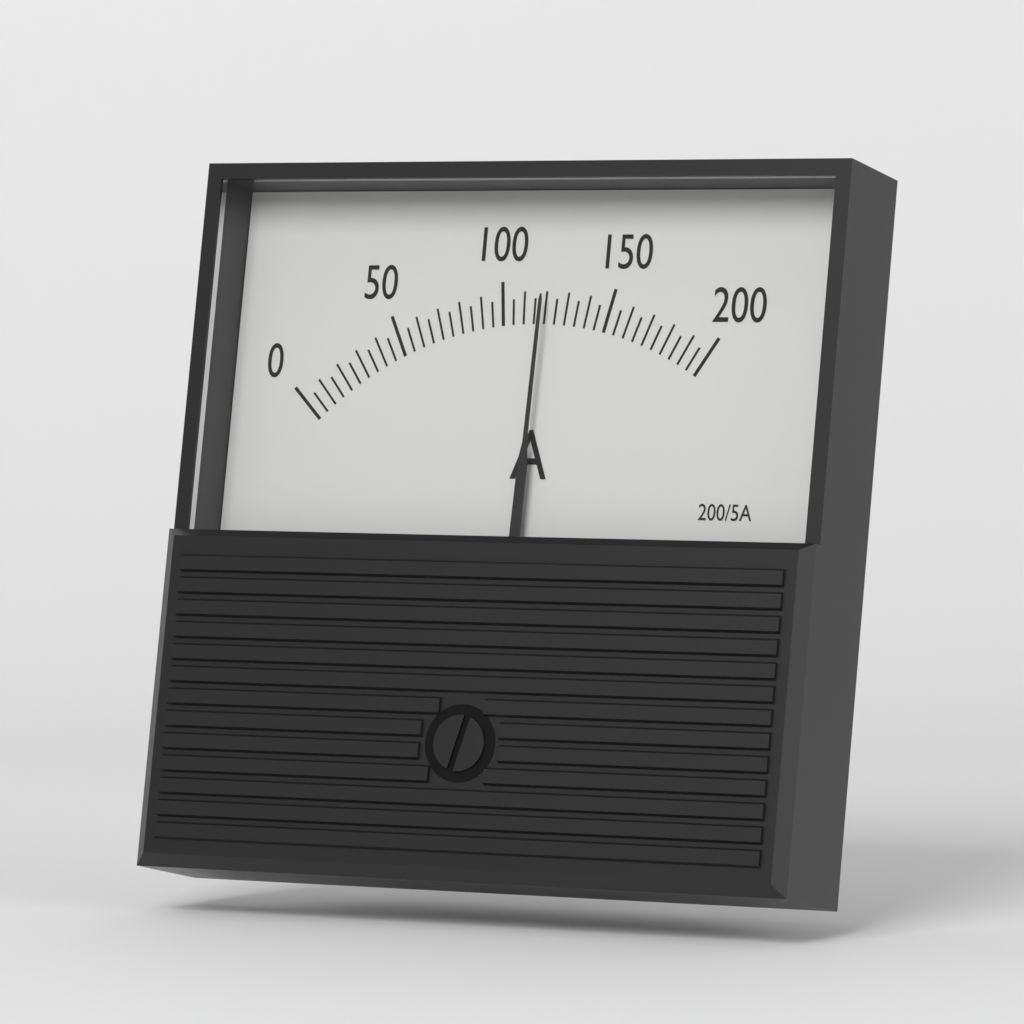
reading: 120 A
